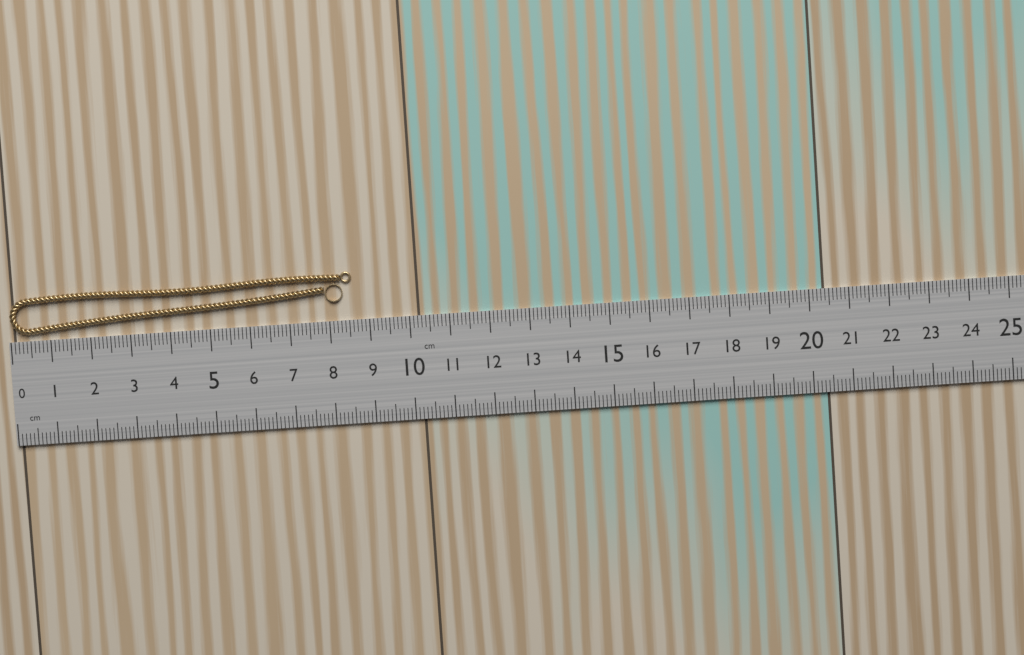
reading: 8.6 cm
